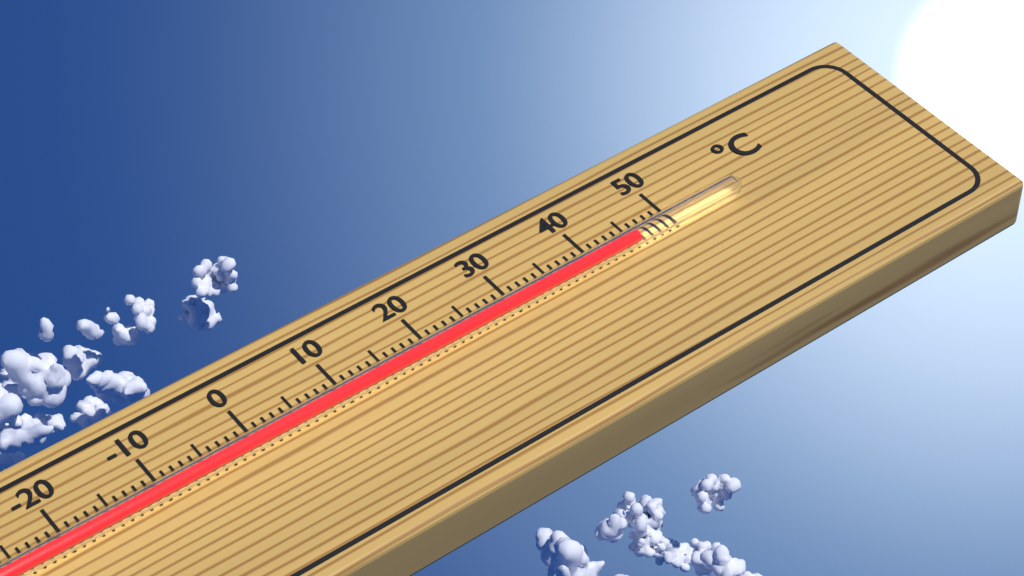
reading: 45 °C
